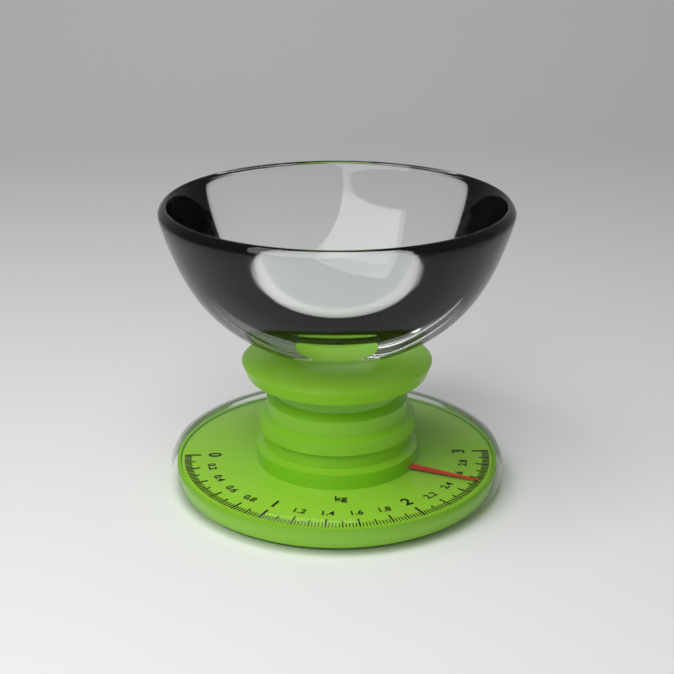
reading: 2.54 kg
